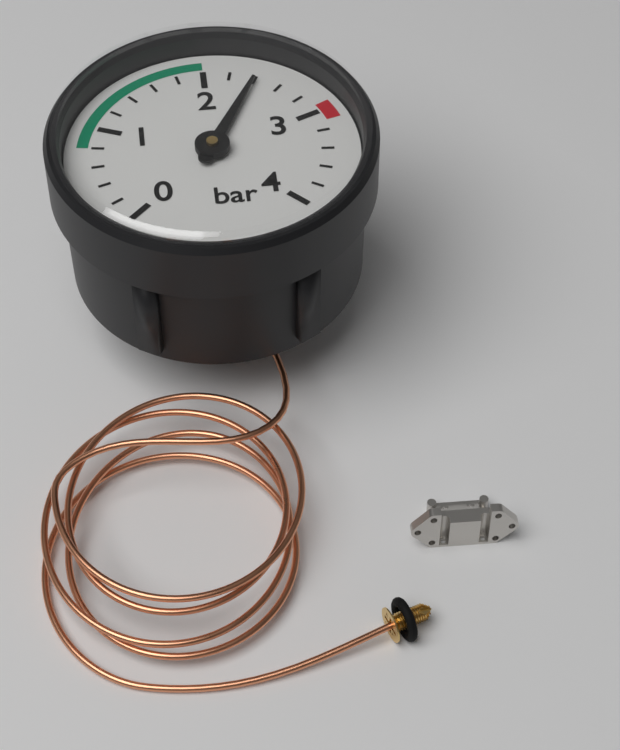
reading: 2.4 bar
